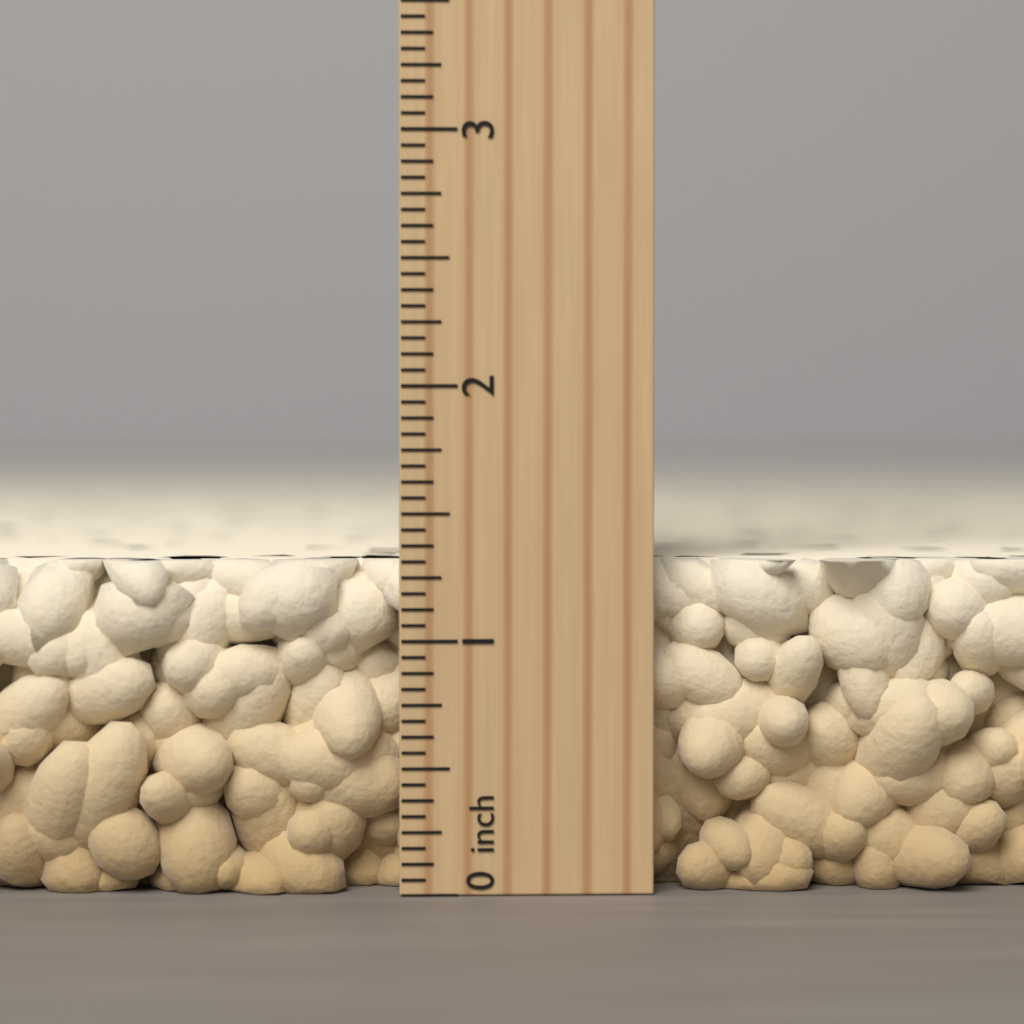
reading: 1.3125 inch
